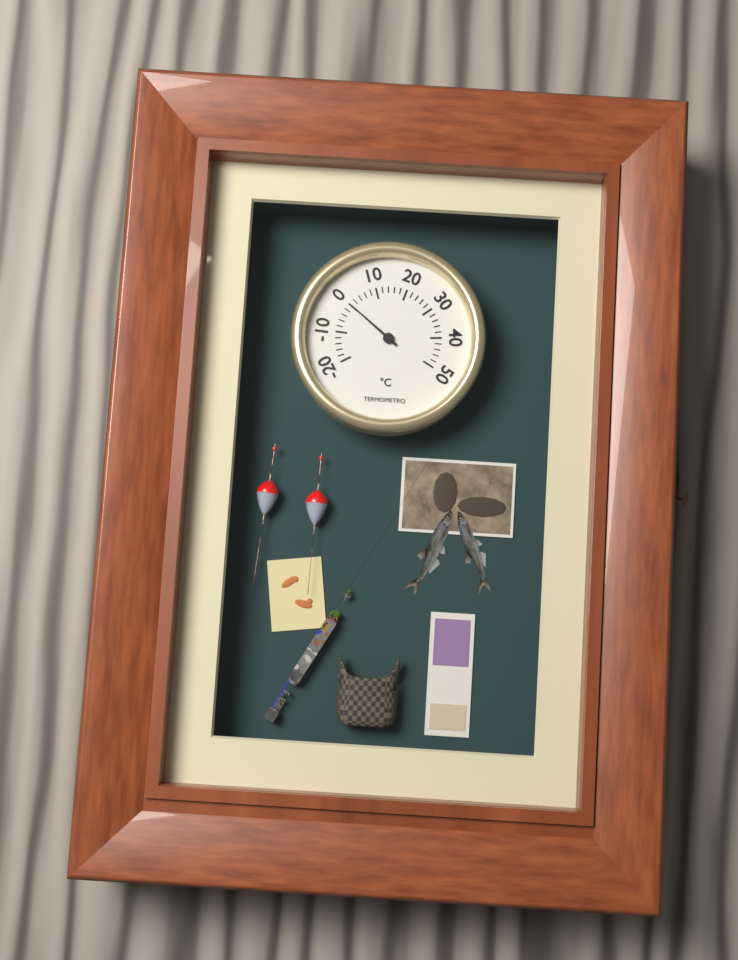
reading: 0 °C
